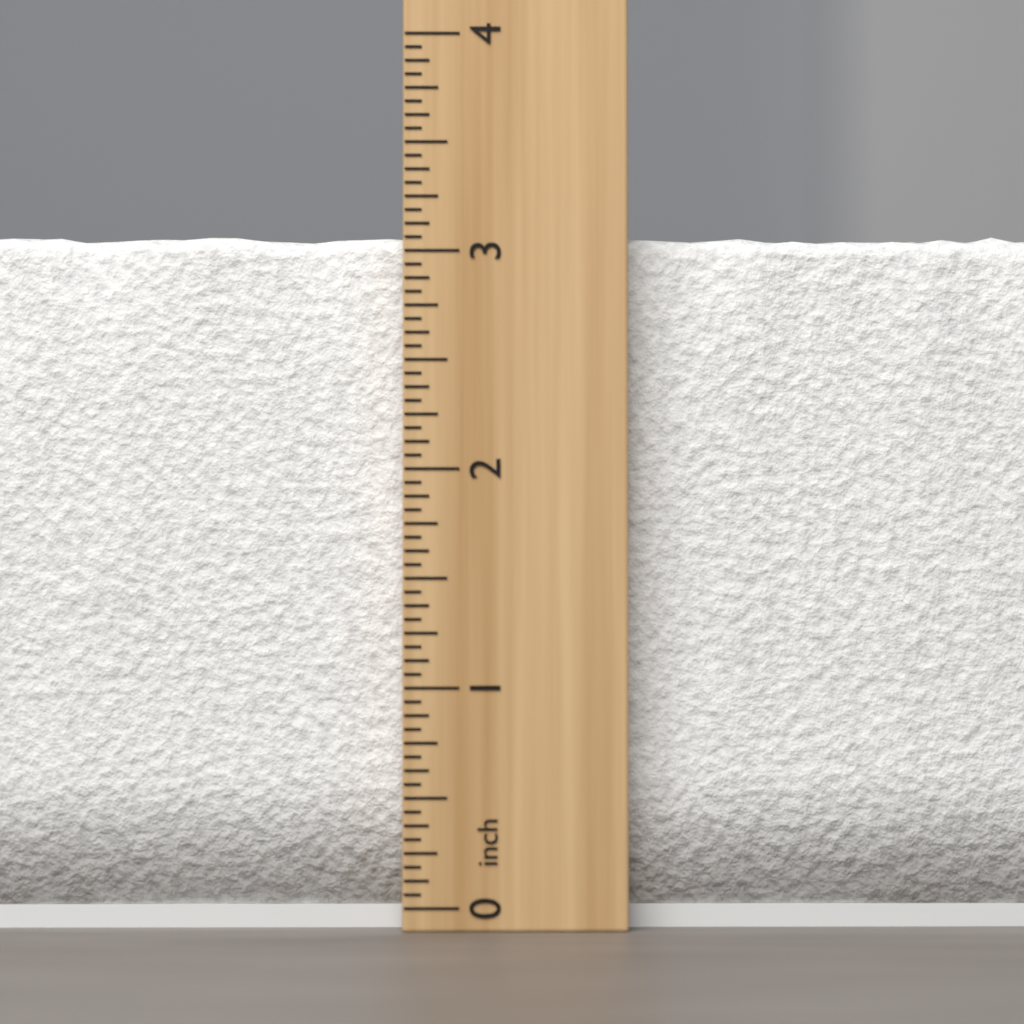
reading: 3.1250 inch
